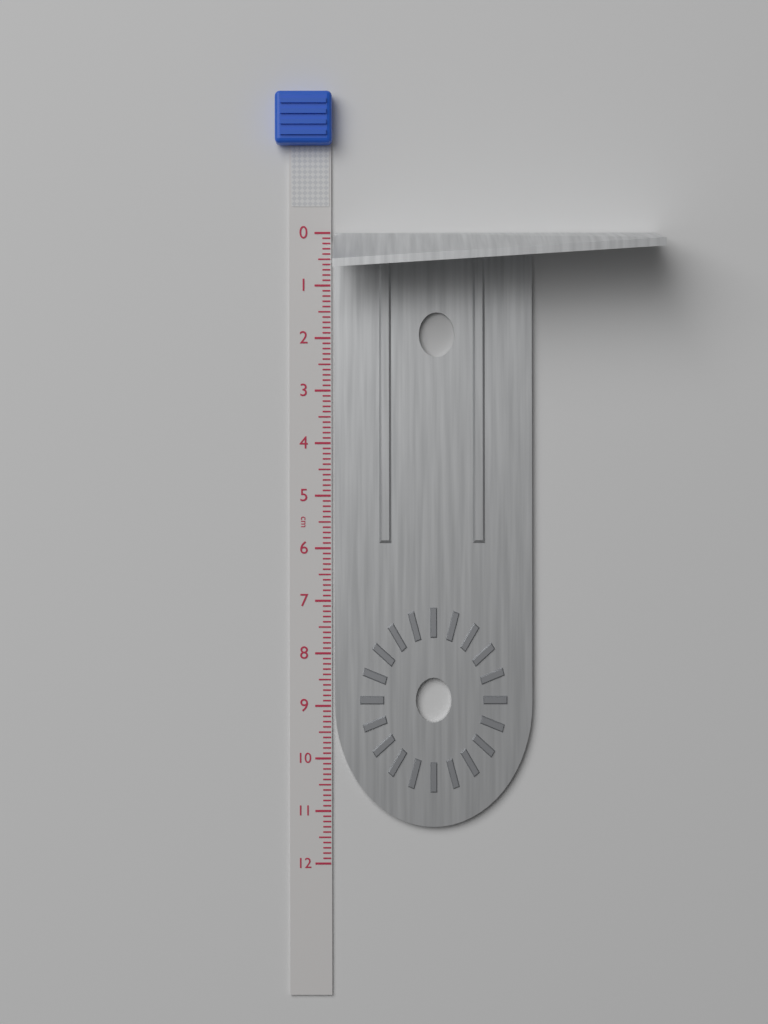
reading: 11.3 cm
